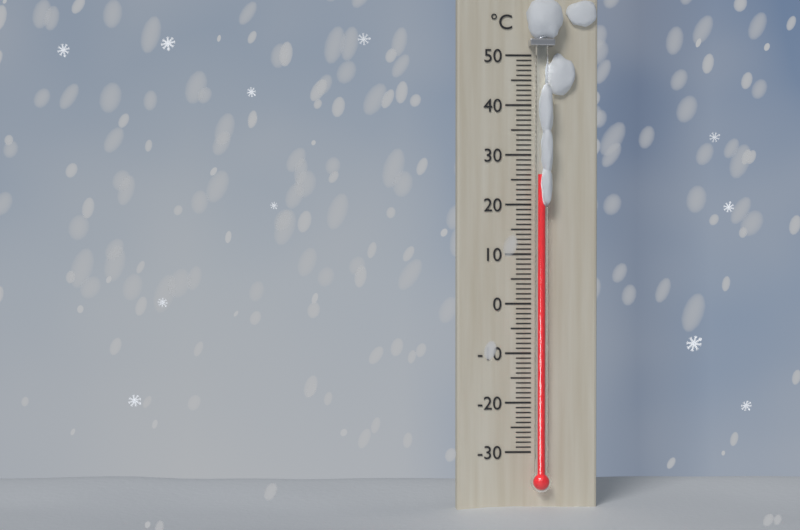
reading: 26 °C
